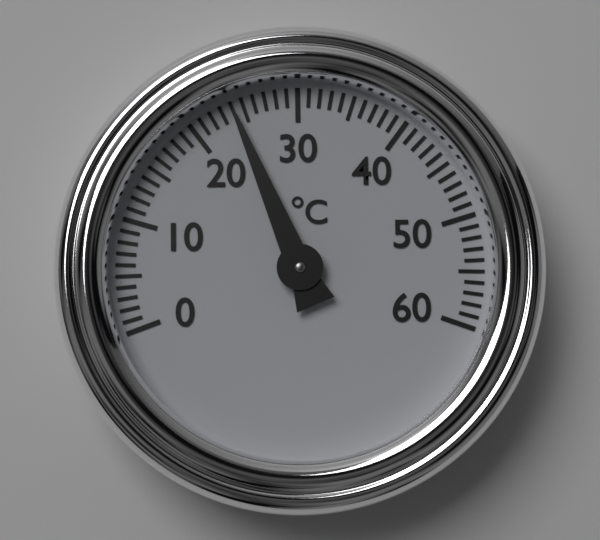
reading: 24 °C
